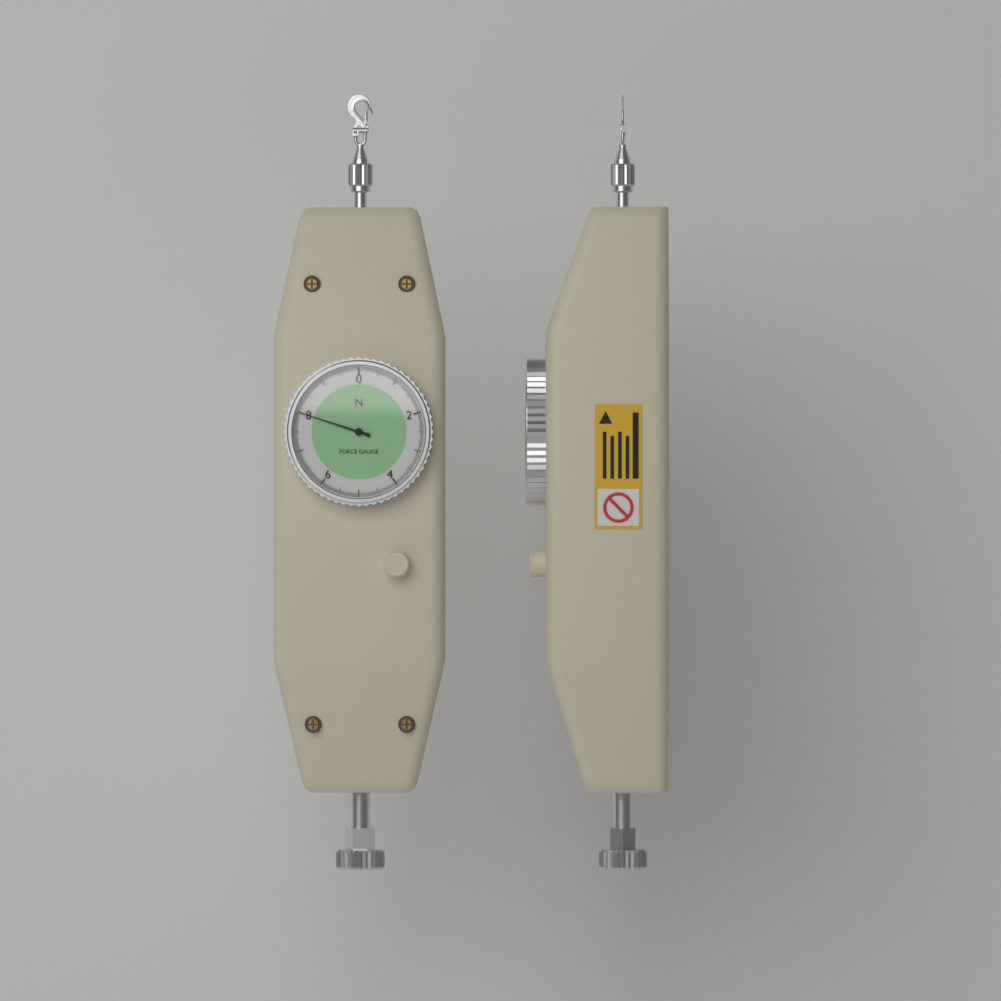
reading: 8.00 N
